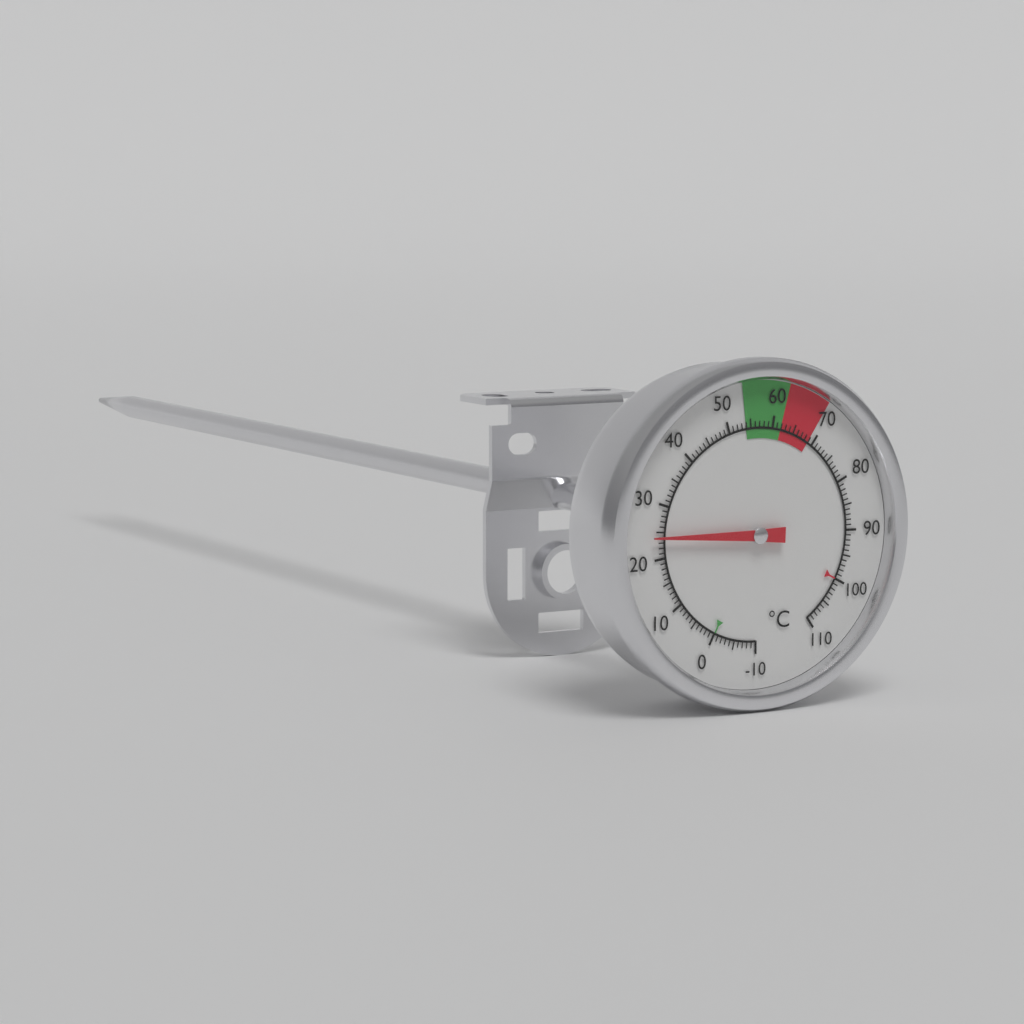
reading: 24 °C
